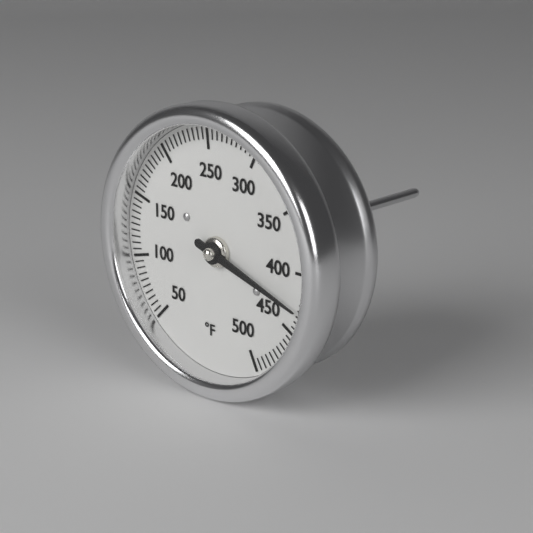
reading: 430 °F
